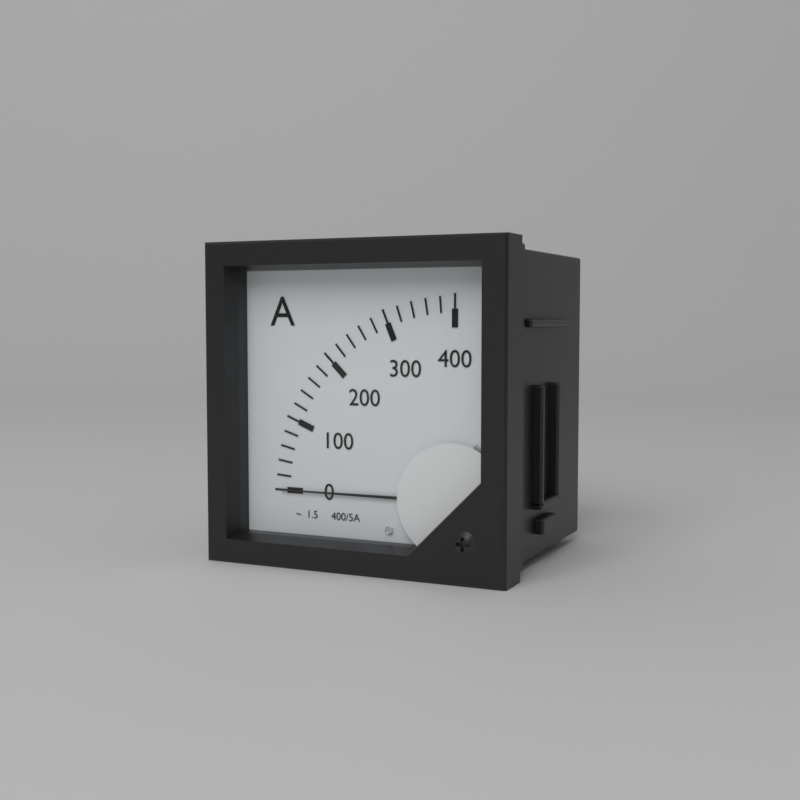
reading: 0 A
